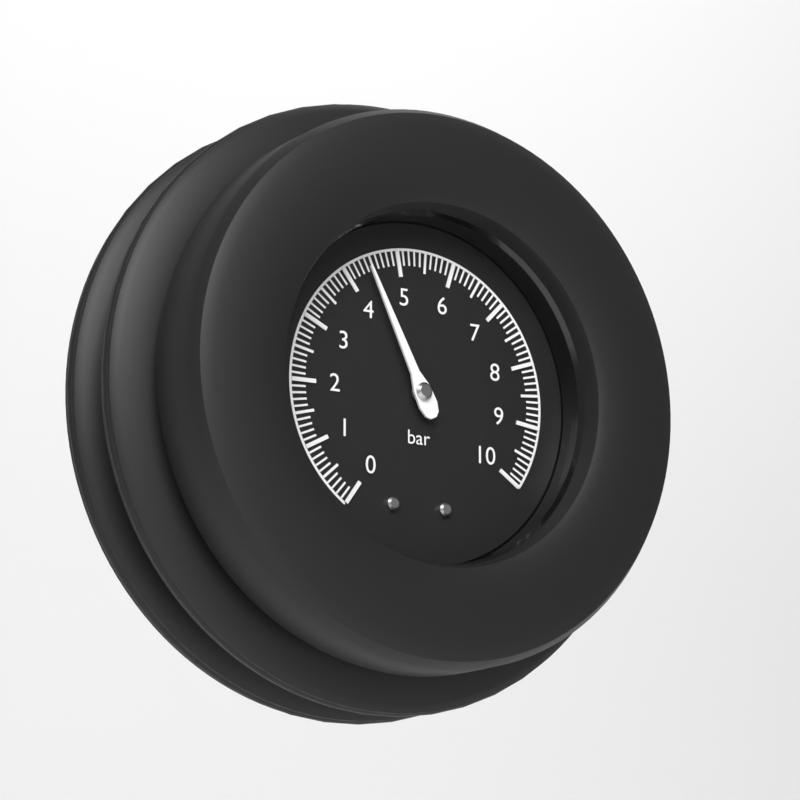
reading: 4.4 bar
